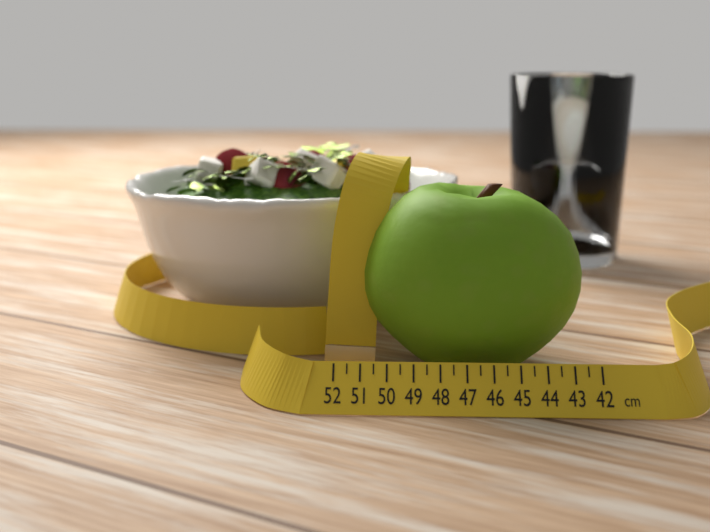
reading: 51.0 cm
